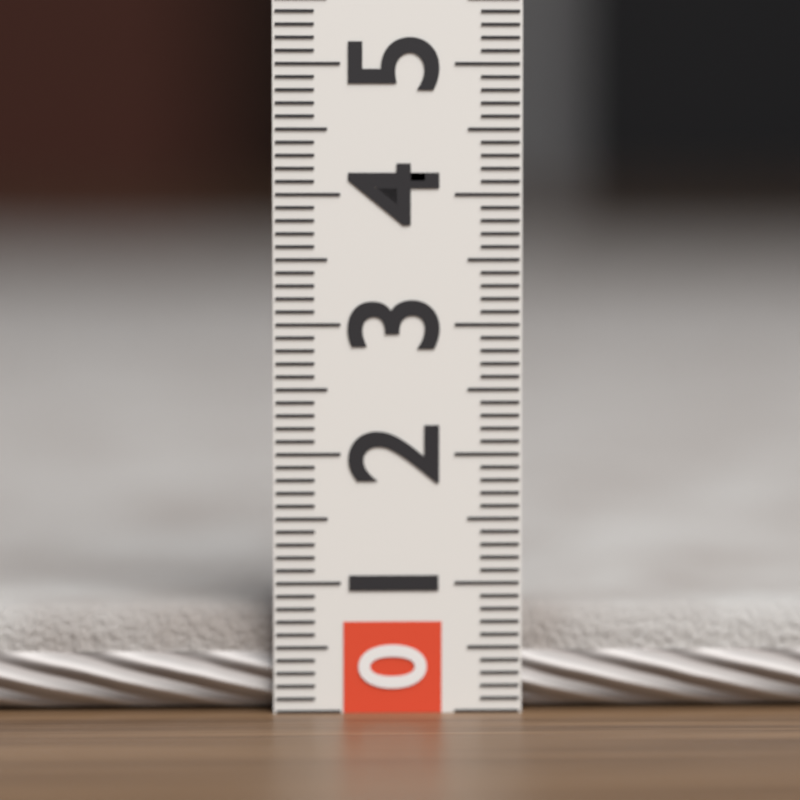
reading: 0.8 (no unit)
